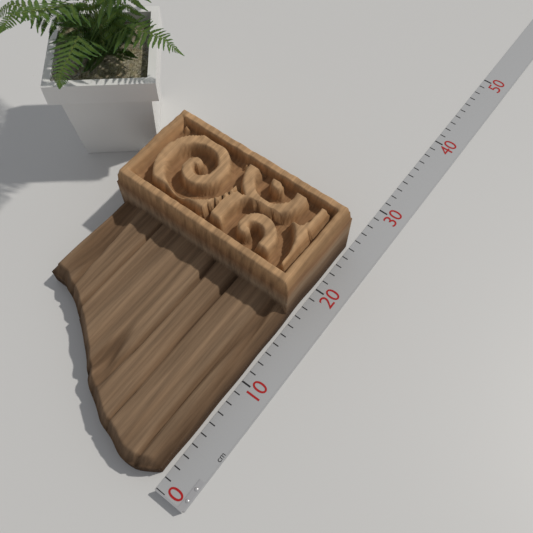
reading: 25 cm
